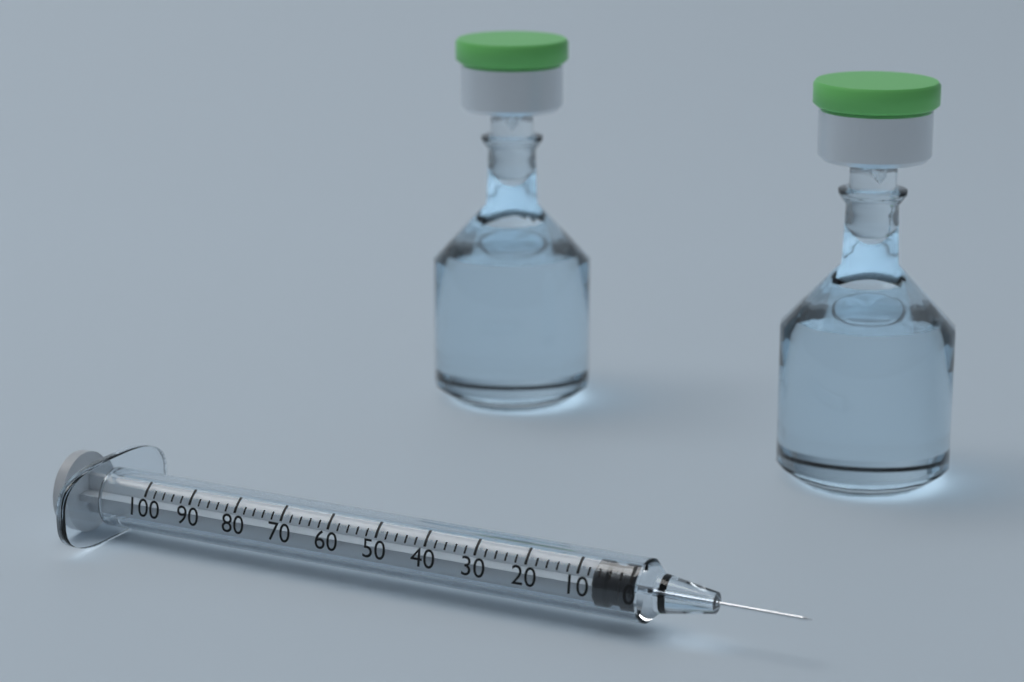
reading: 0 (no unit)
